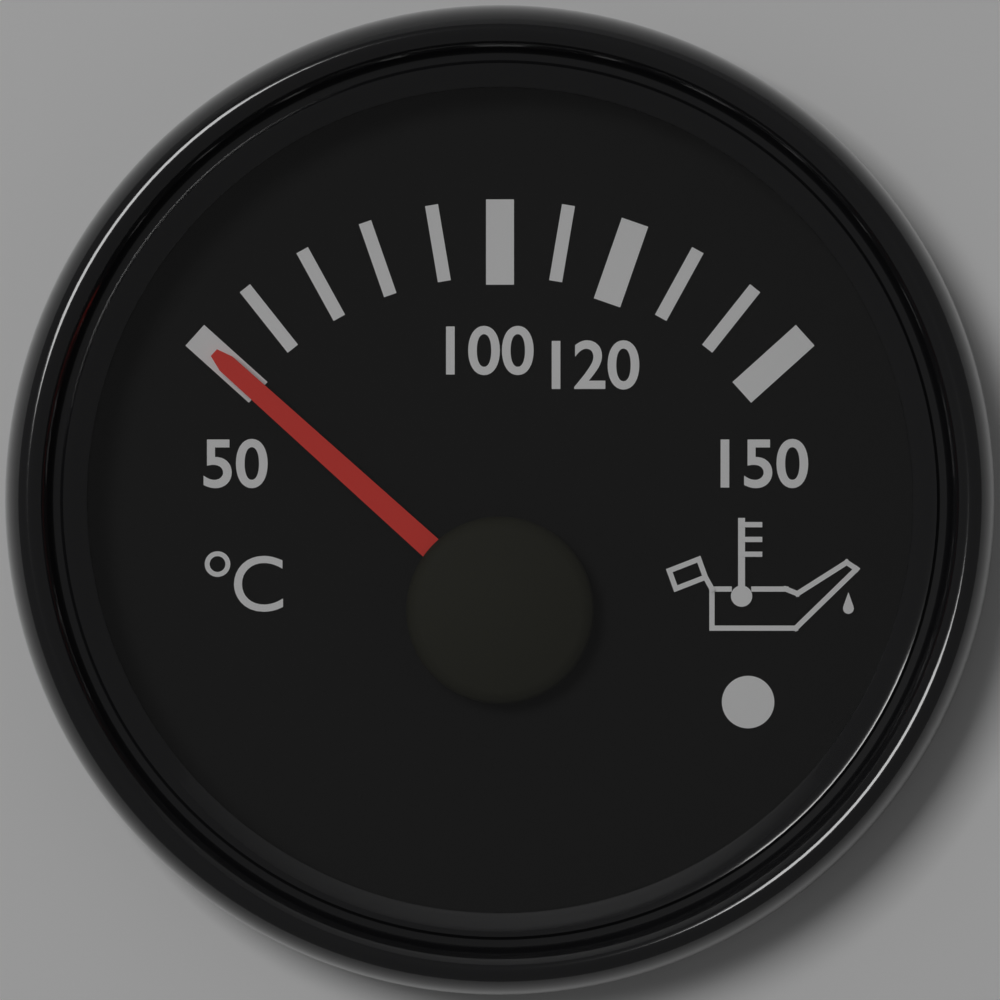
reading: 50 °C
